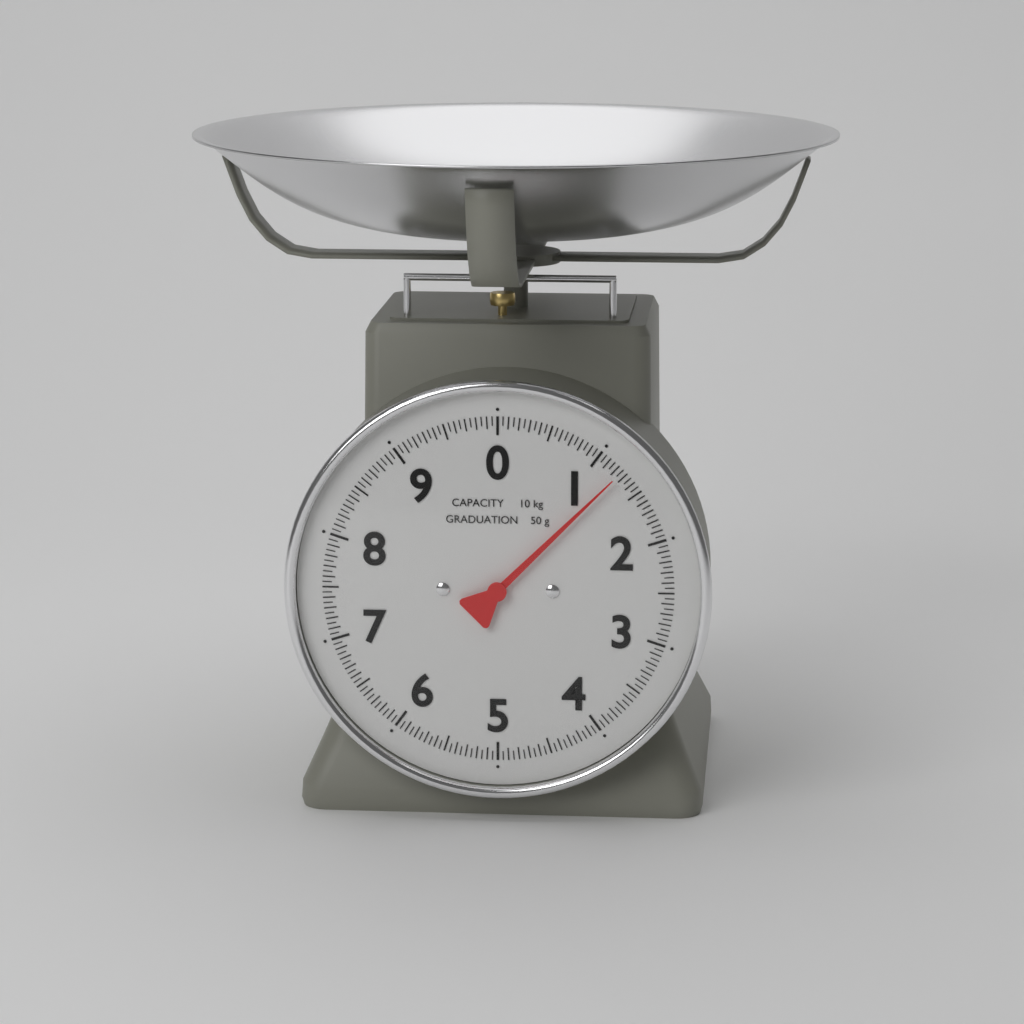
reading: 1.25 kg
